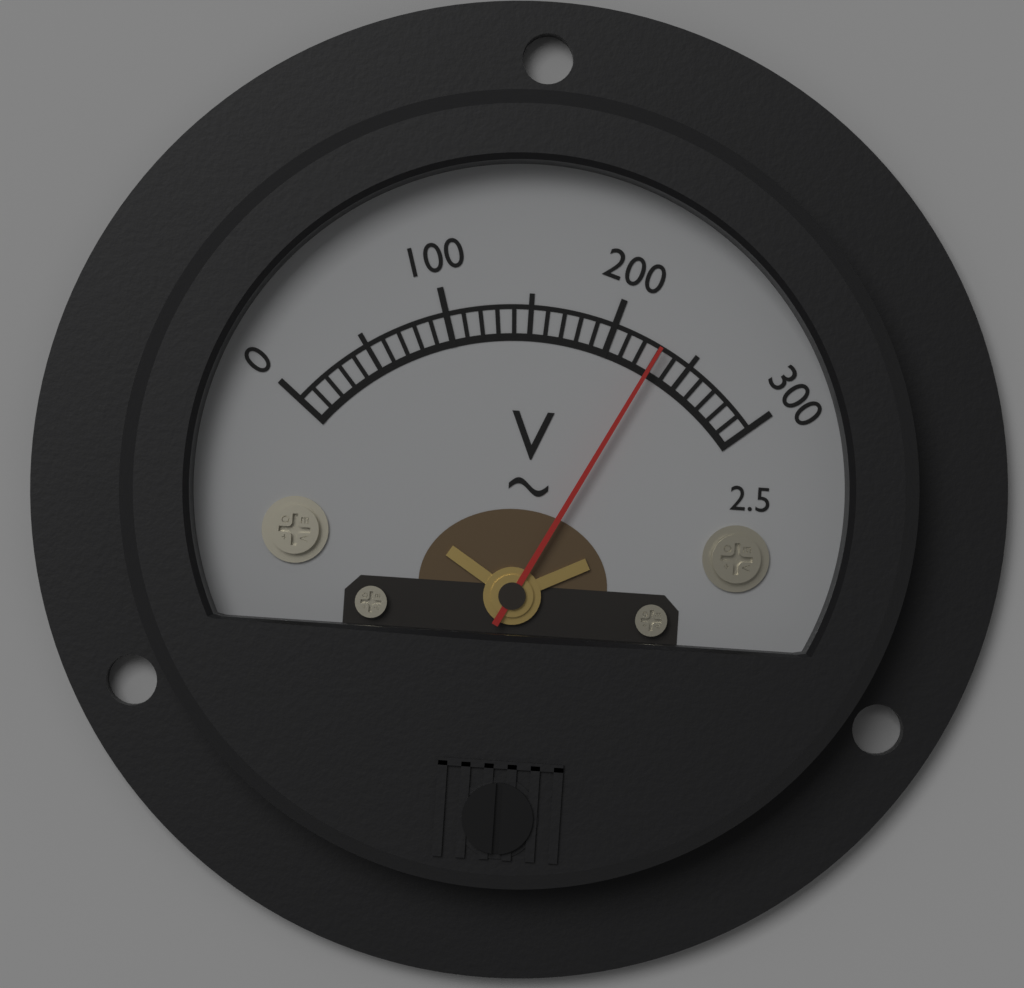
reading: 230 V
